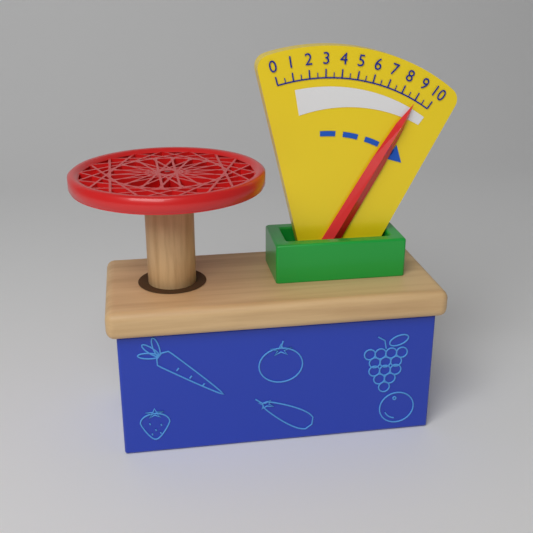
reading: 9.0 (no unit)
